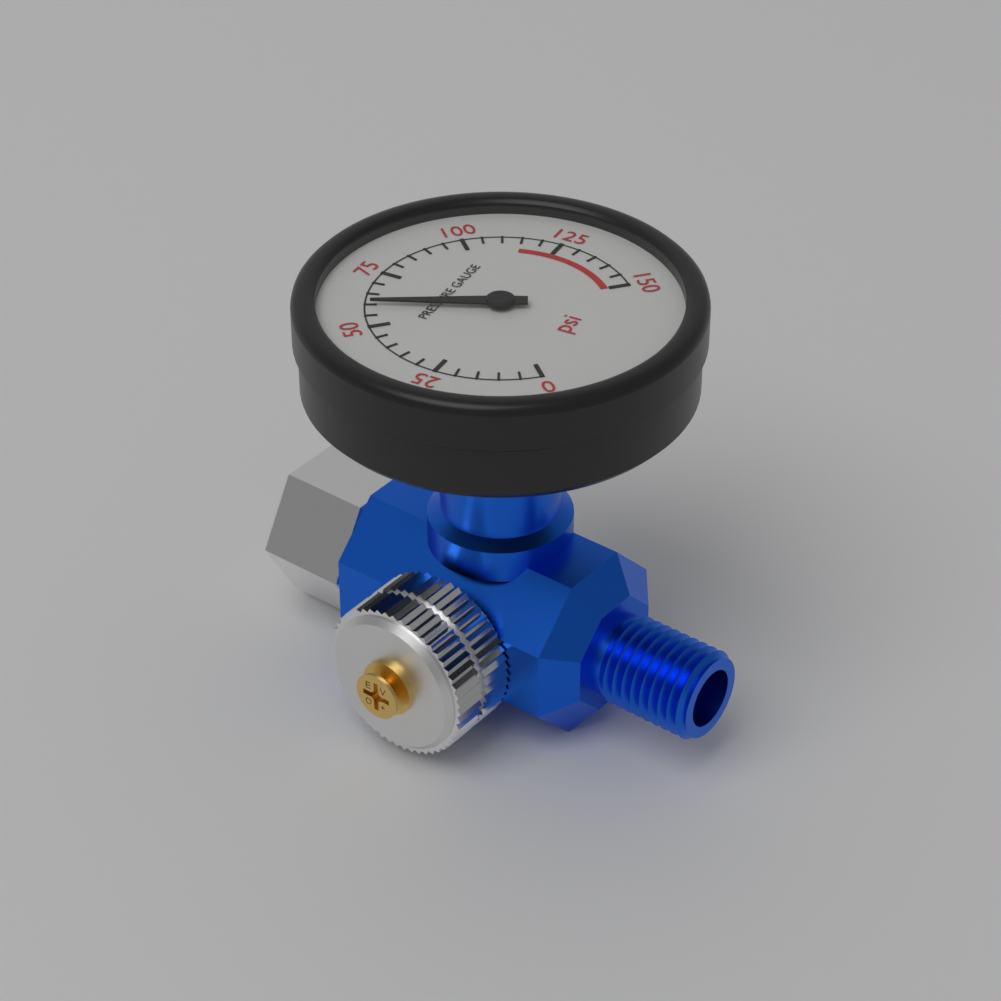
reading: 60 psi
